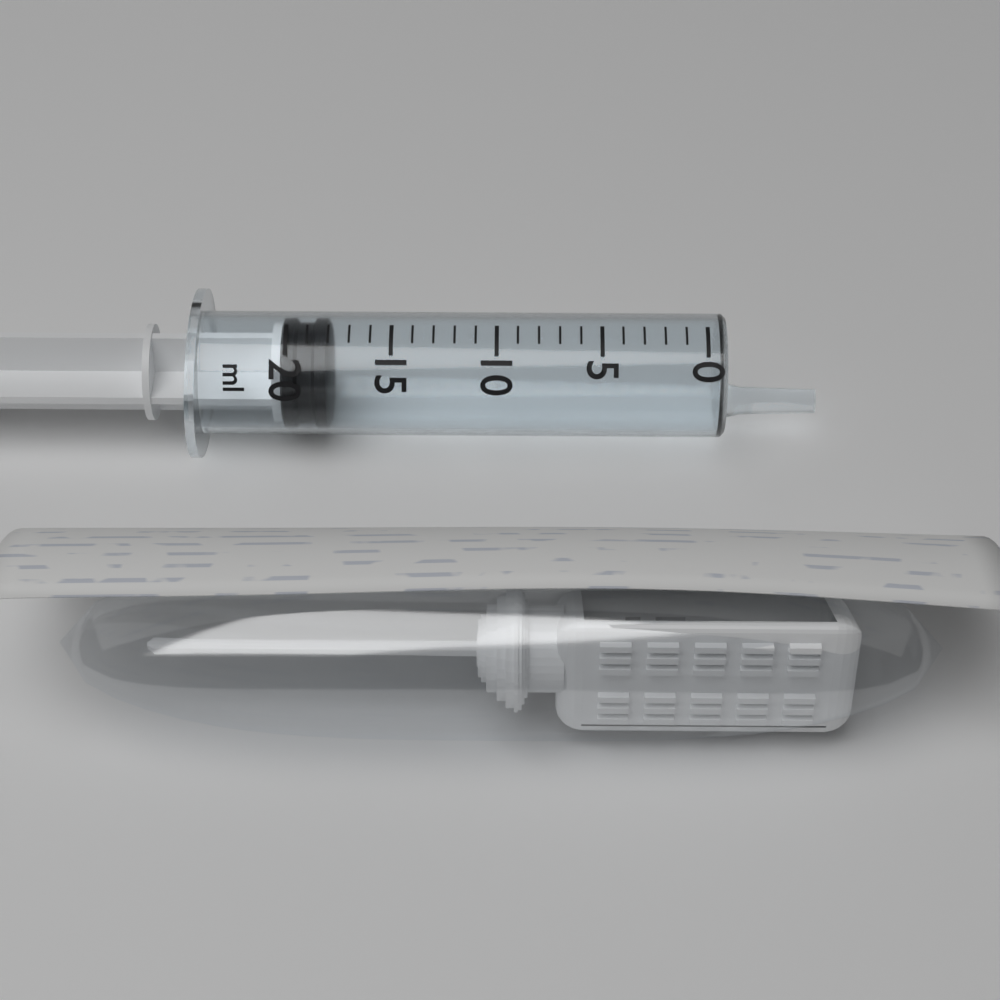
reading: 18 ml
